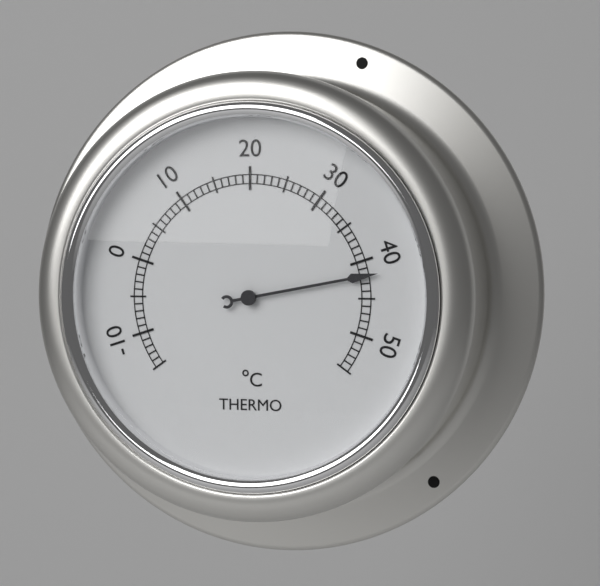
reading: 42 °C
